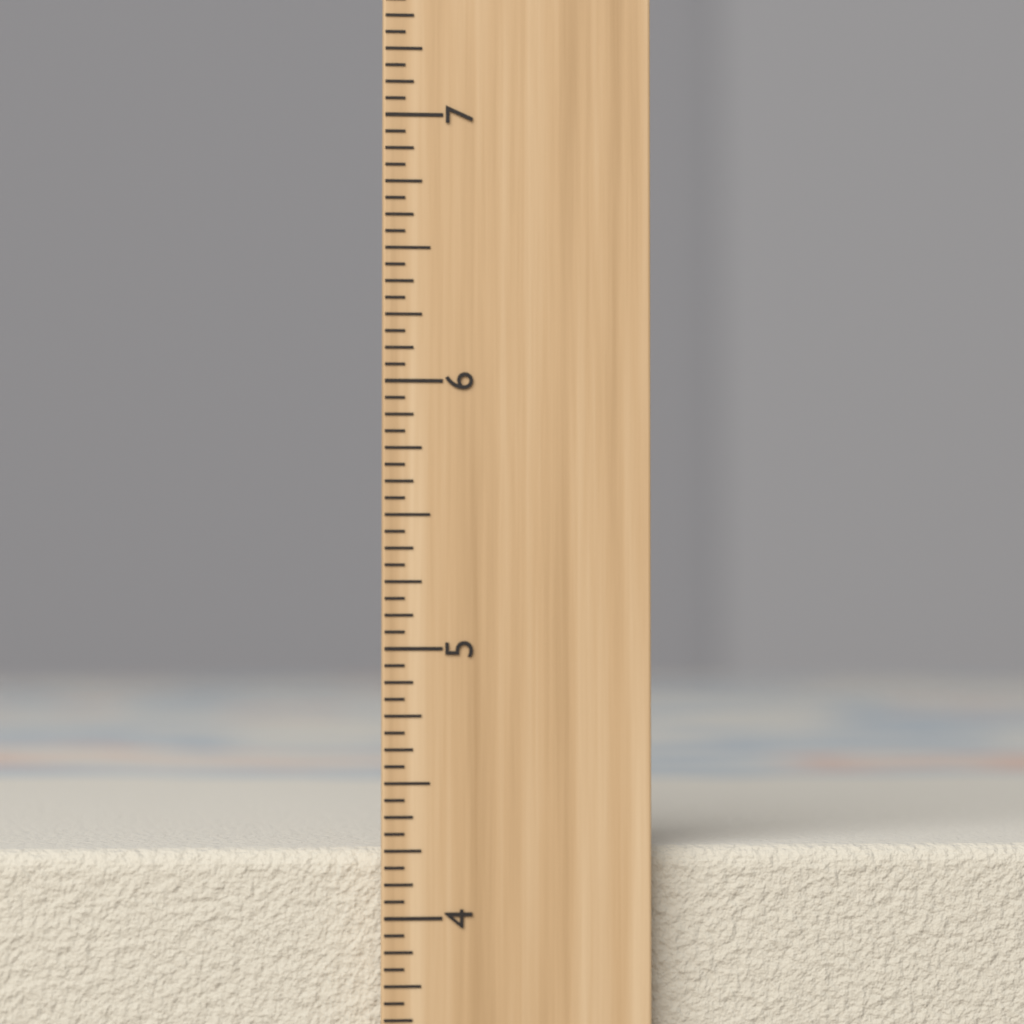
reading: 4.2500 inch
